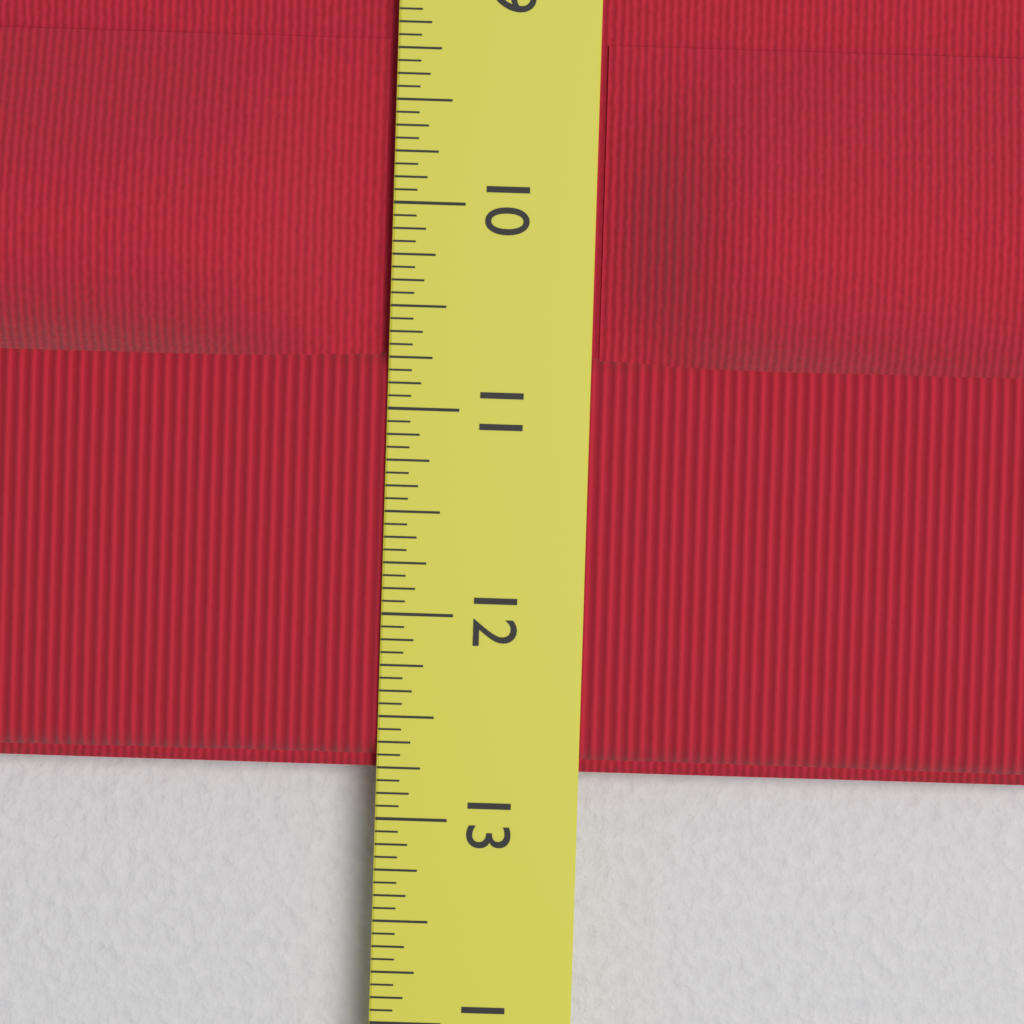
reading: 12.7500 in
